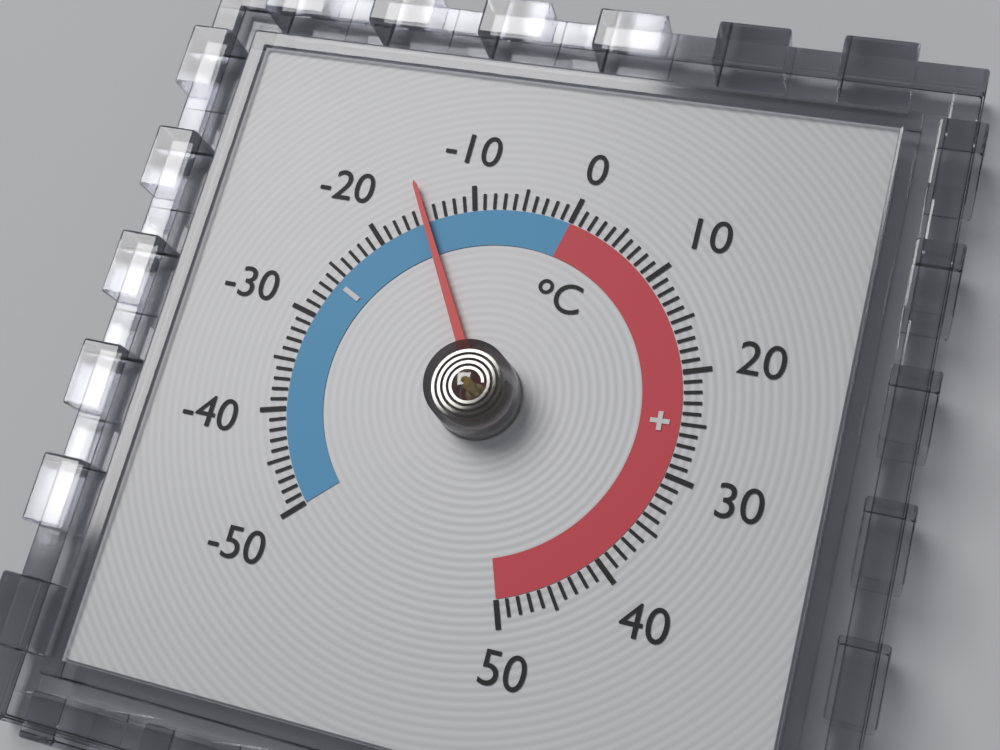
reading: -15 °C
